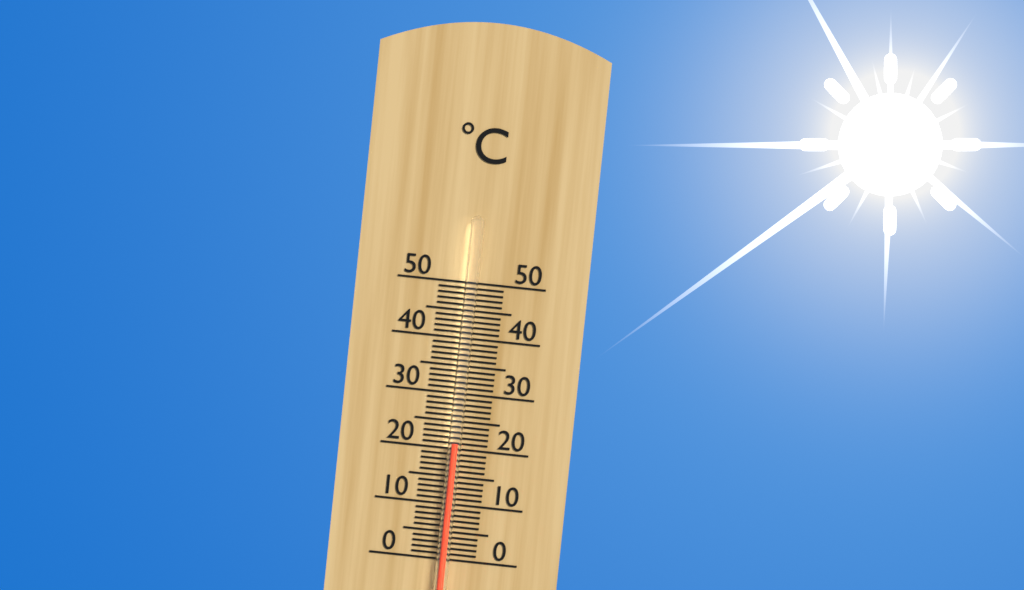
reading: 21 °C
